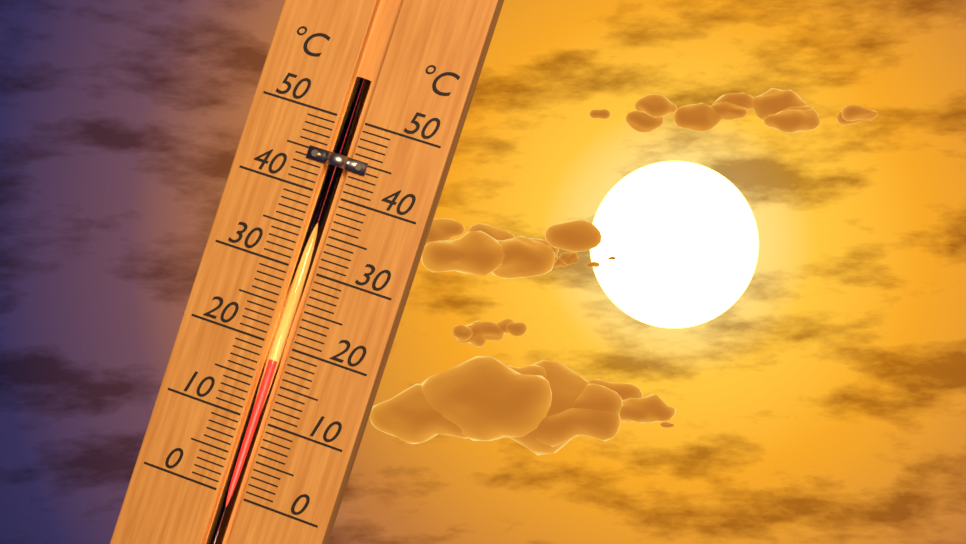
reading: 18 °C
